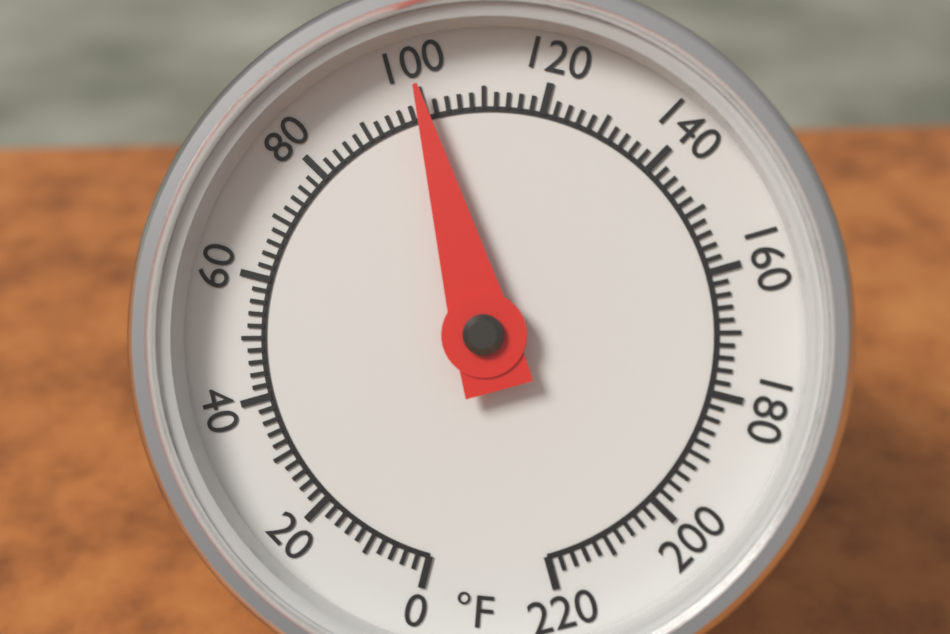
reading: 100 °F
